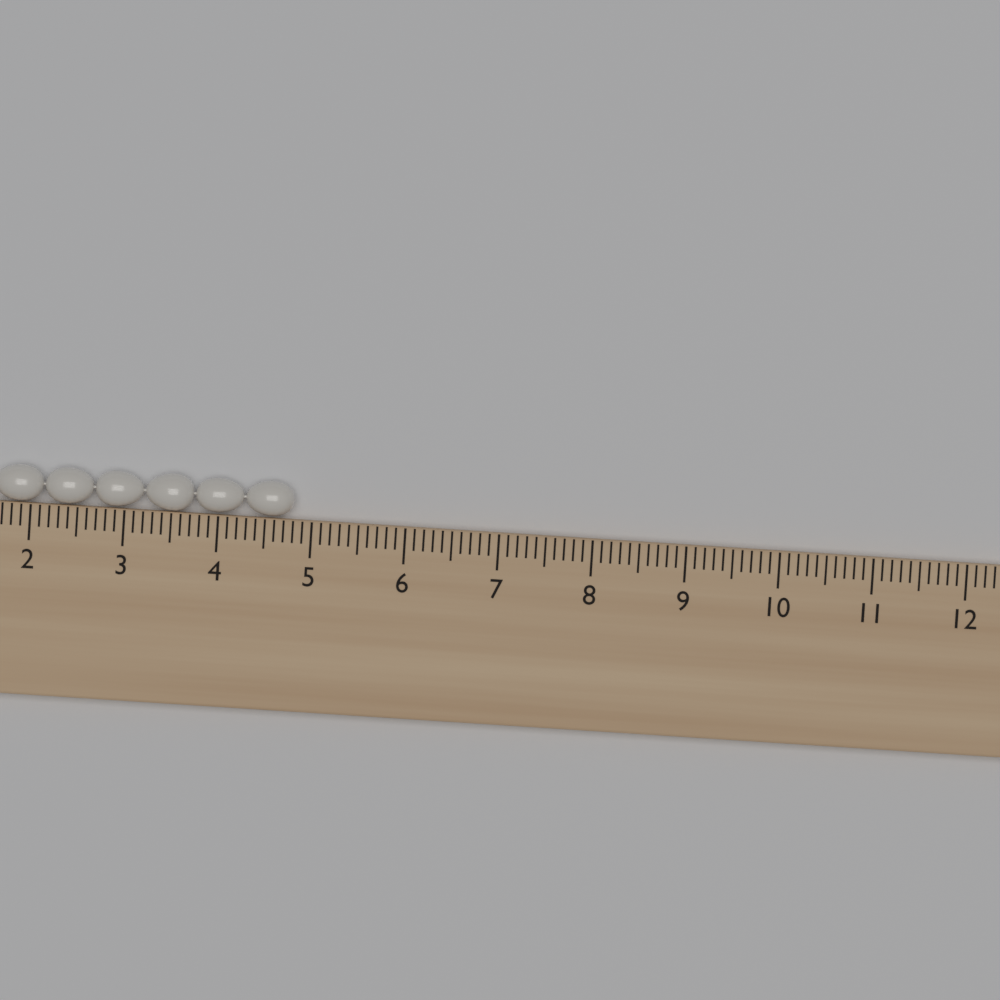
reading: 4.8 cm
